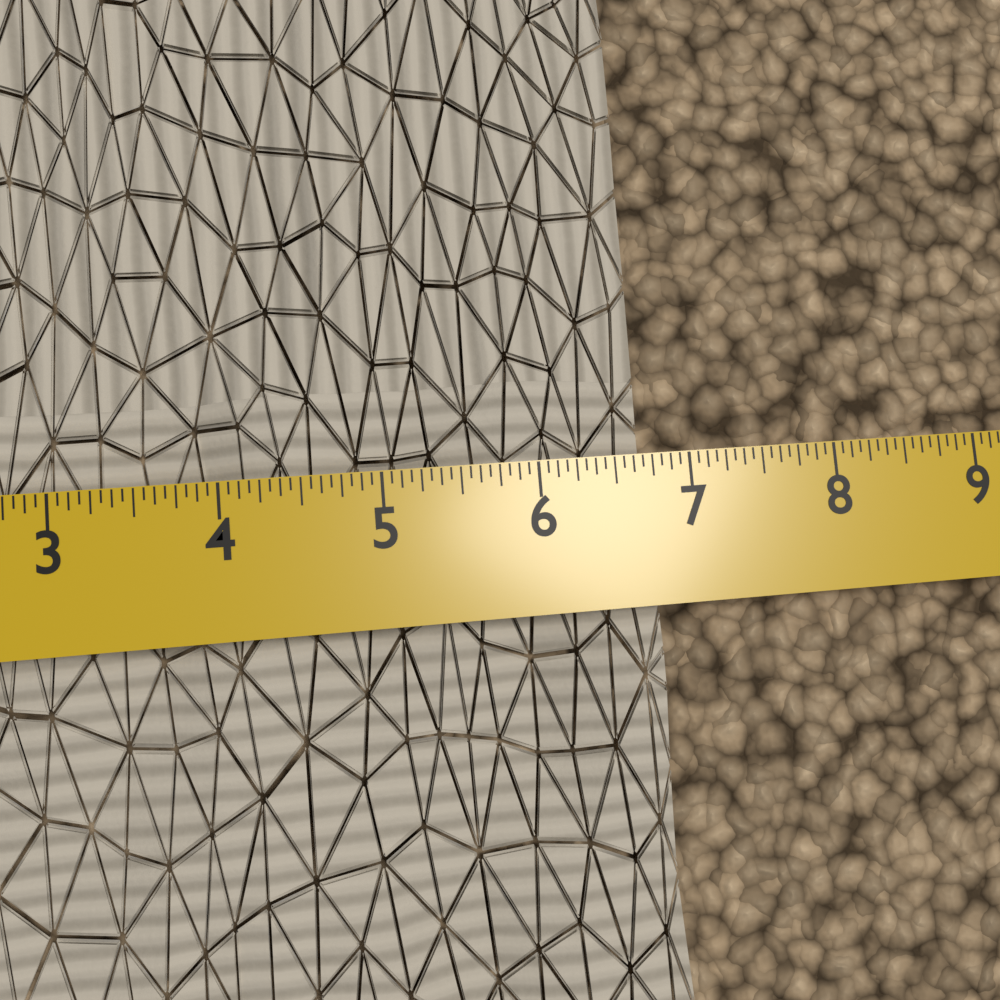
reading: 6.7500 in
